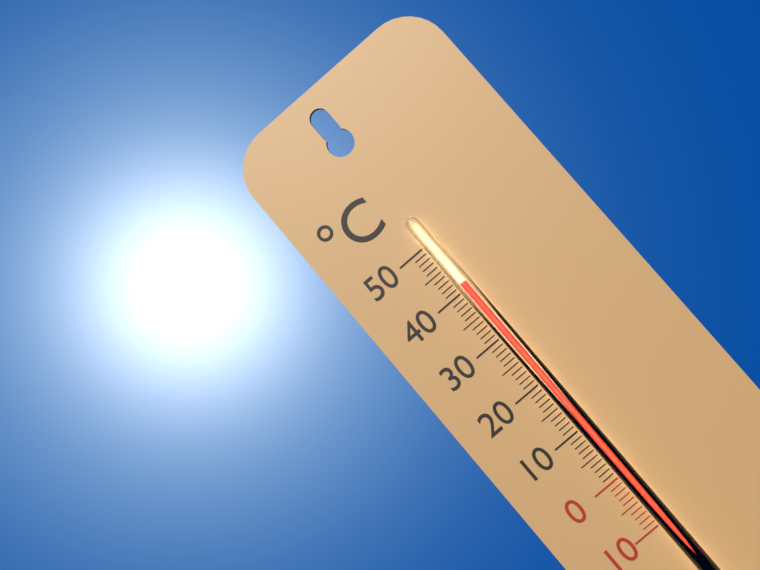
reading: 41 °C
